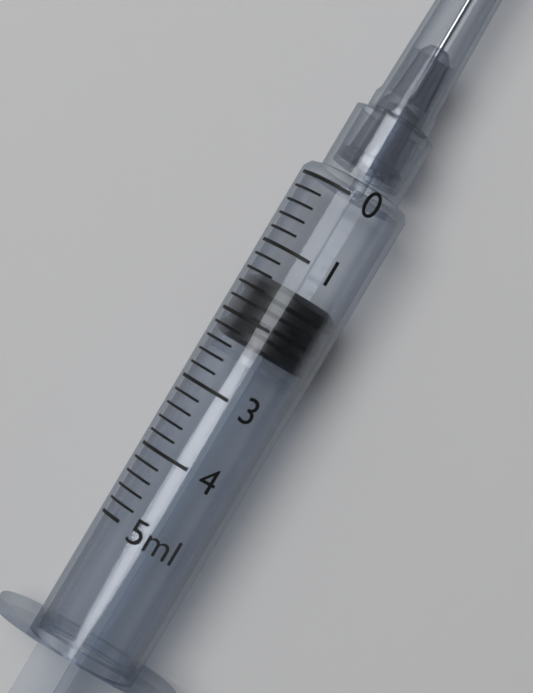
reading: 1.4 ml
